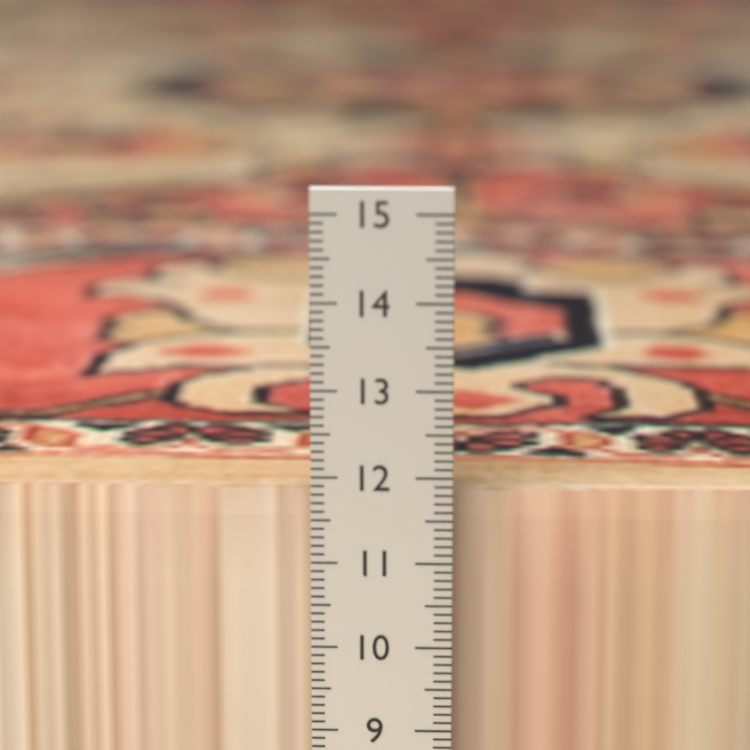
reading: 11.7 cm
